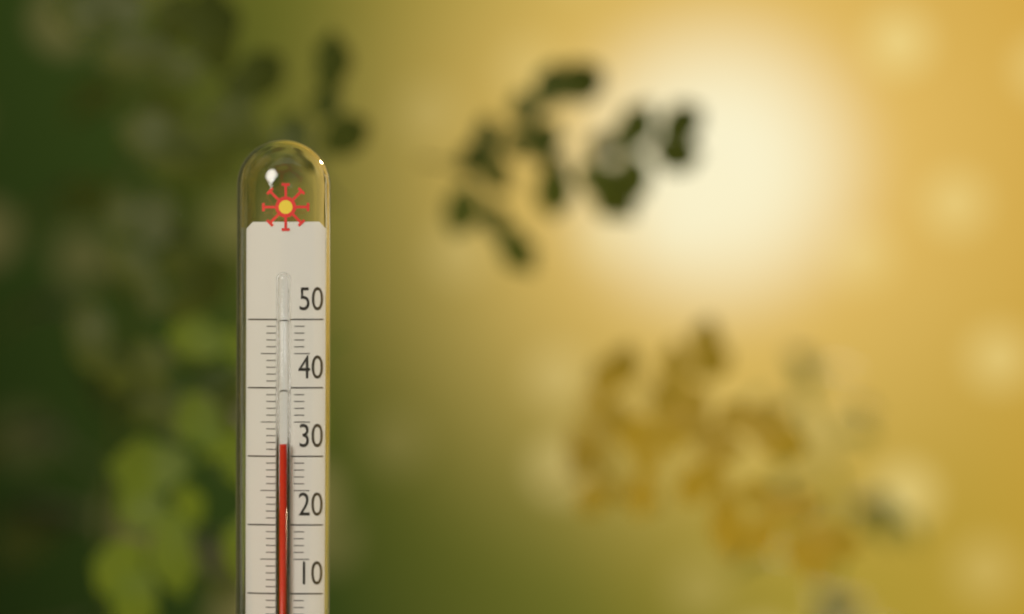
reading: 32 °C
